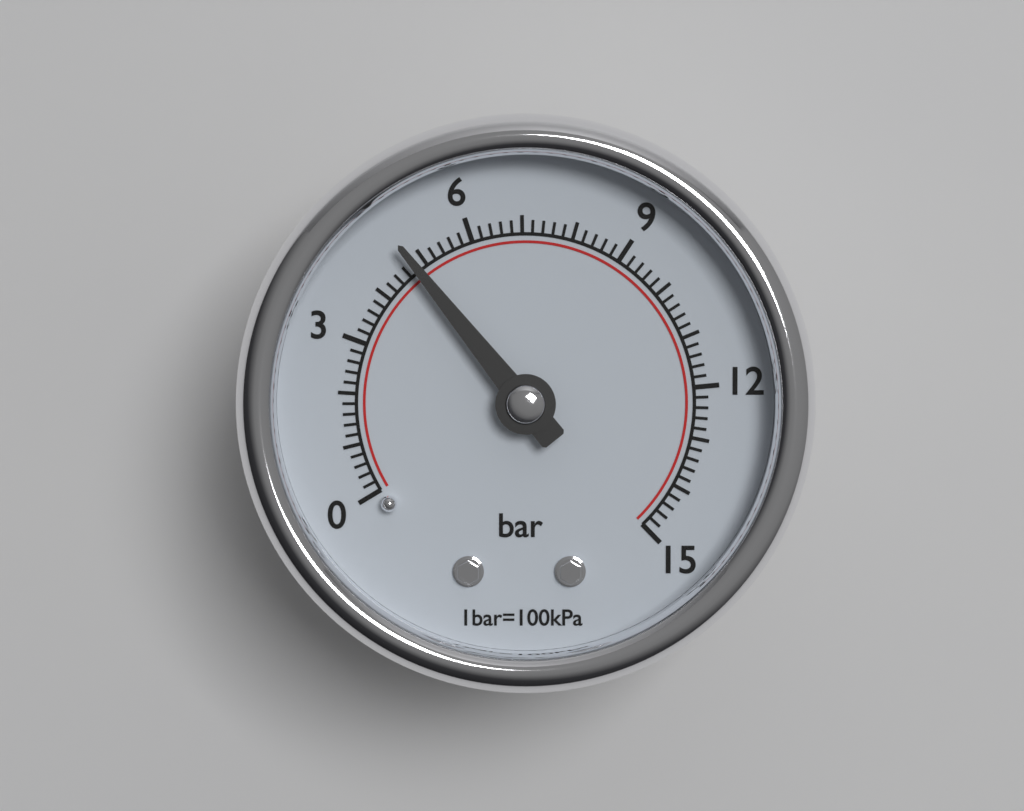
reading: 4.8 bar
